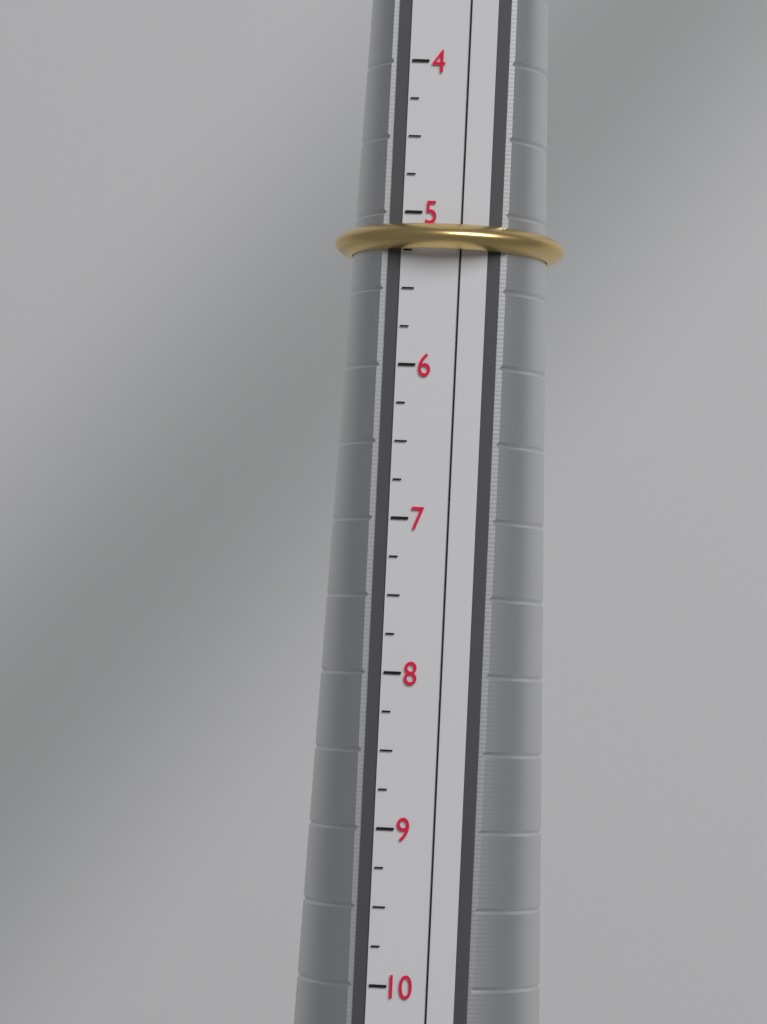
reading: 5.25 (no unit)
